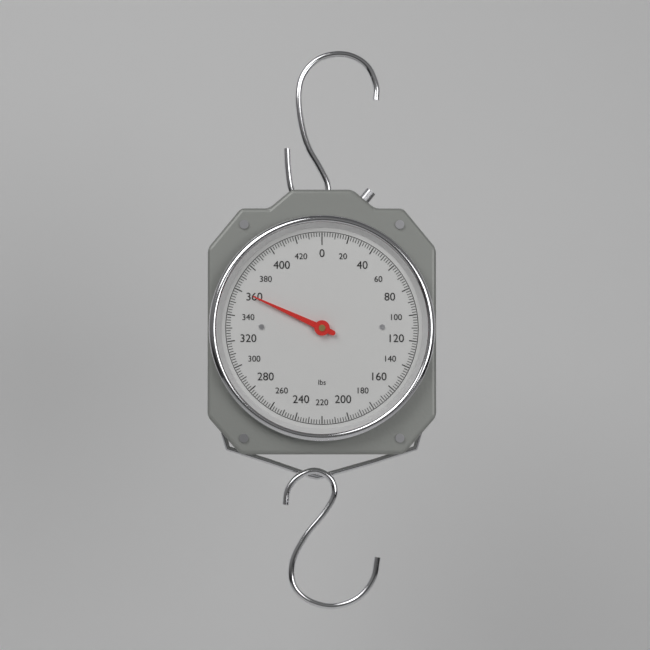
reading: 360 lbs
